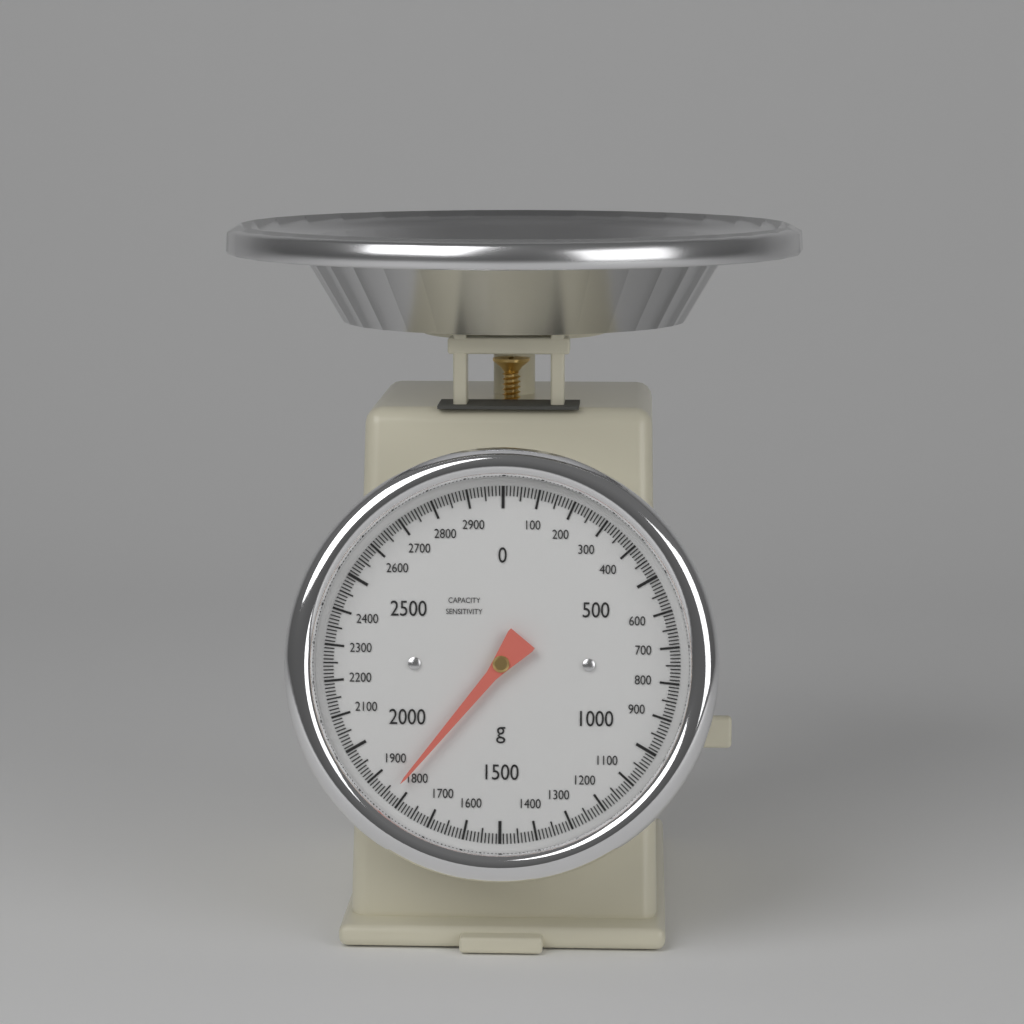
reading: 1830 g
